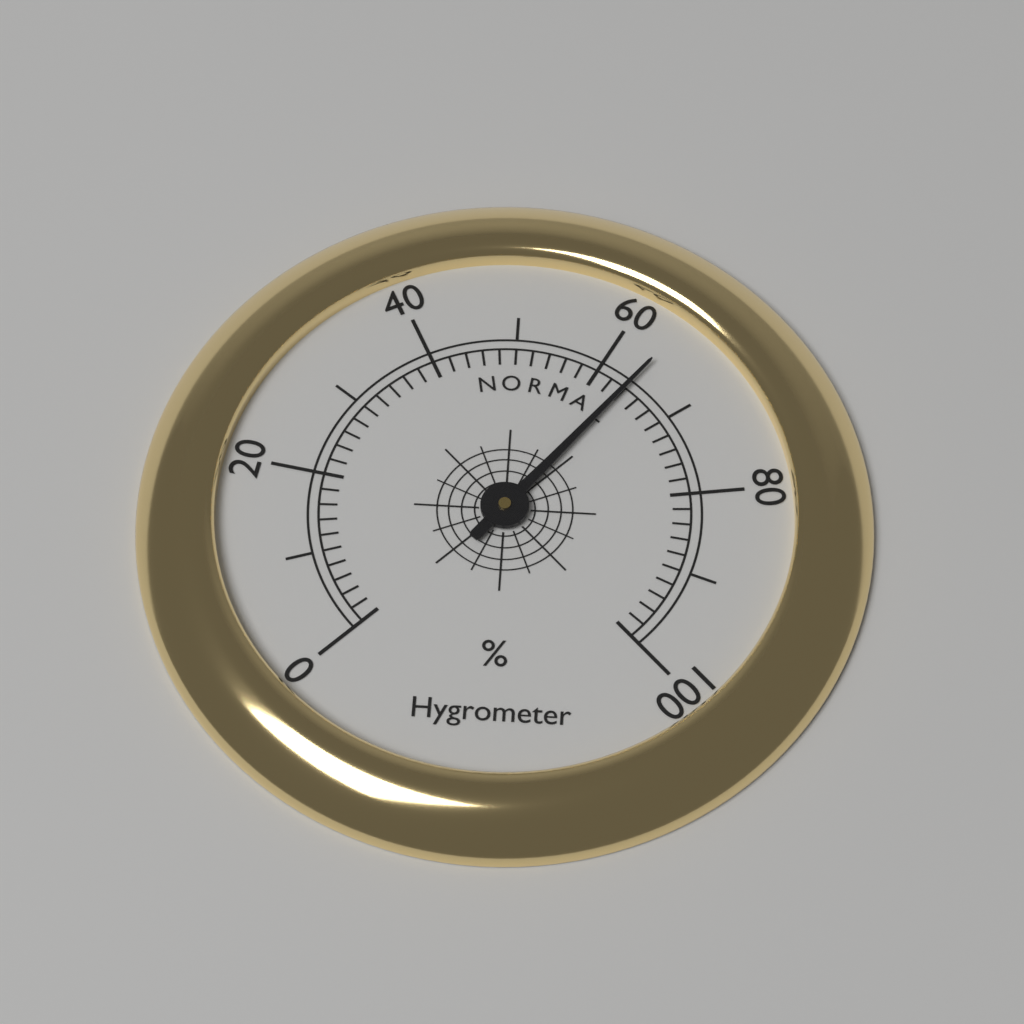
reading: 64 %
